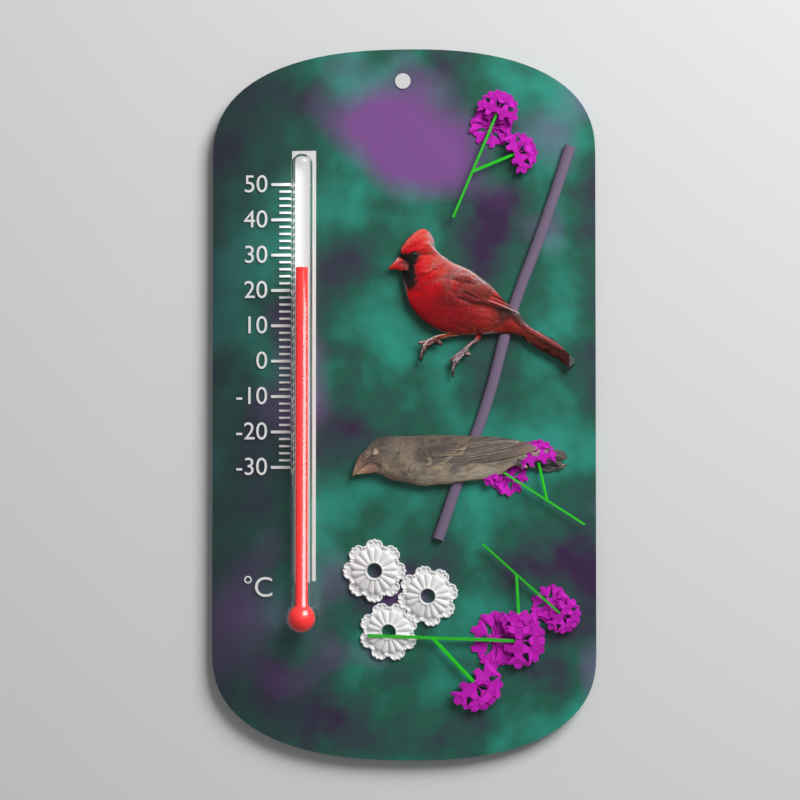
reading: 26 °C
